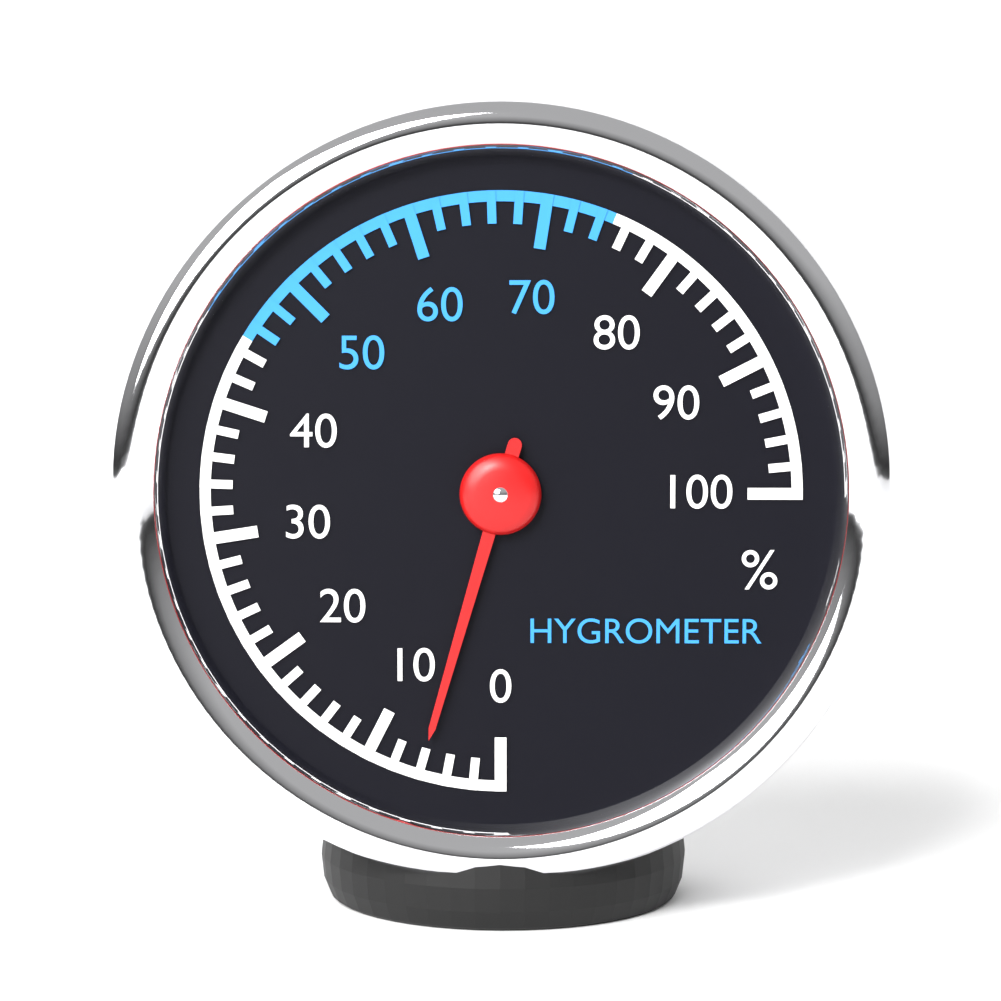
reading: 6 %
